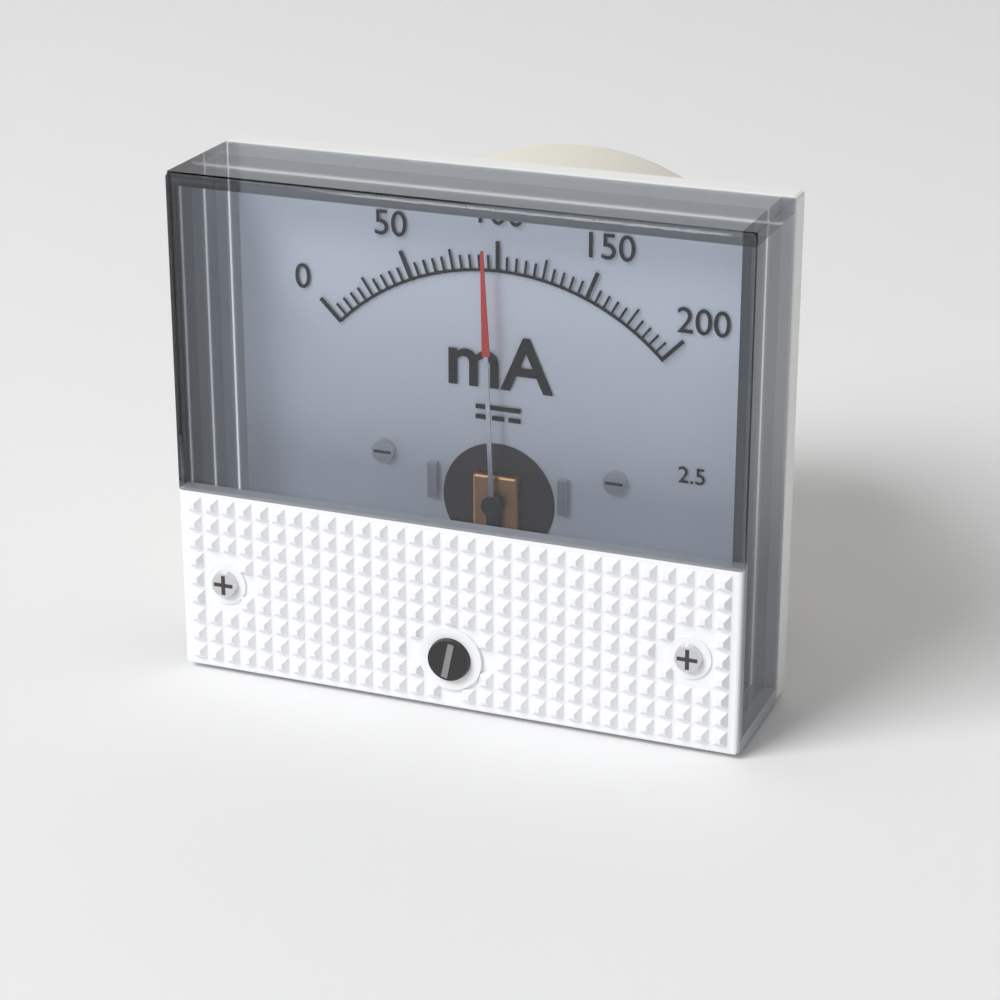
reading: 95 mA
